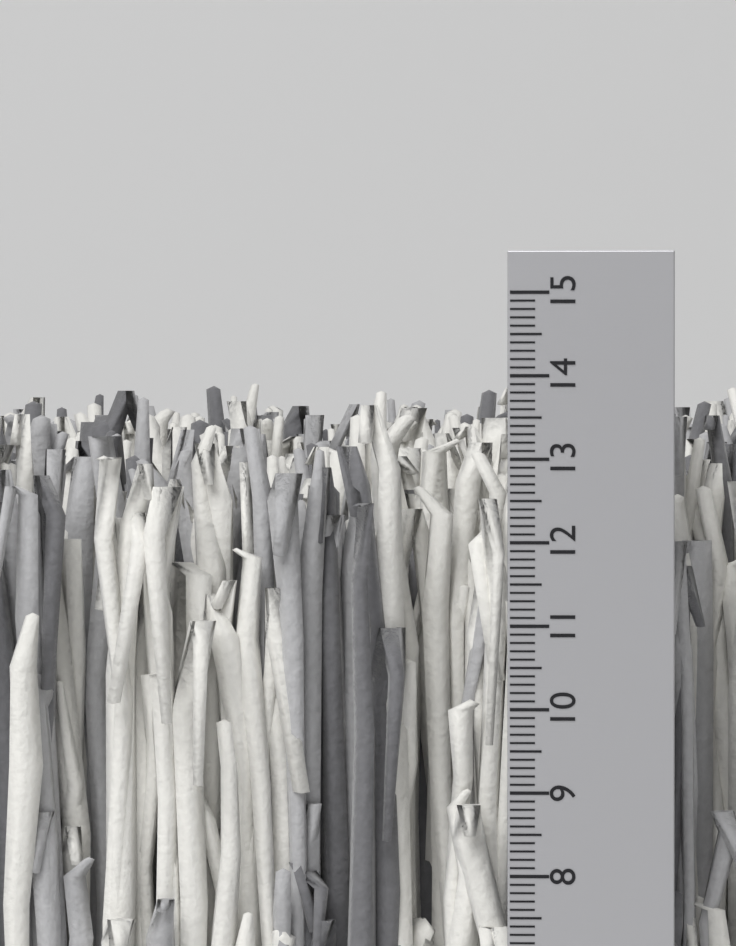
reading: 14.0 cm
